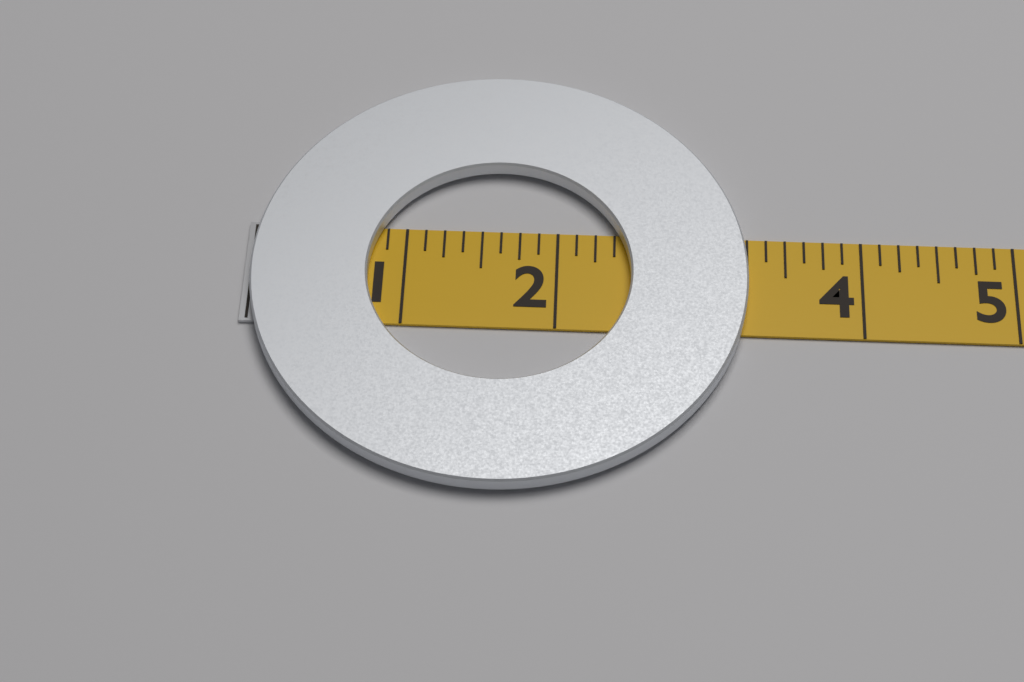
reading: 3.250 (no unit)
